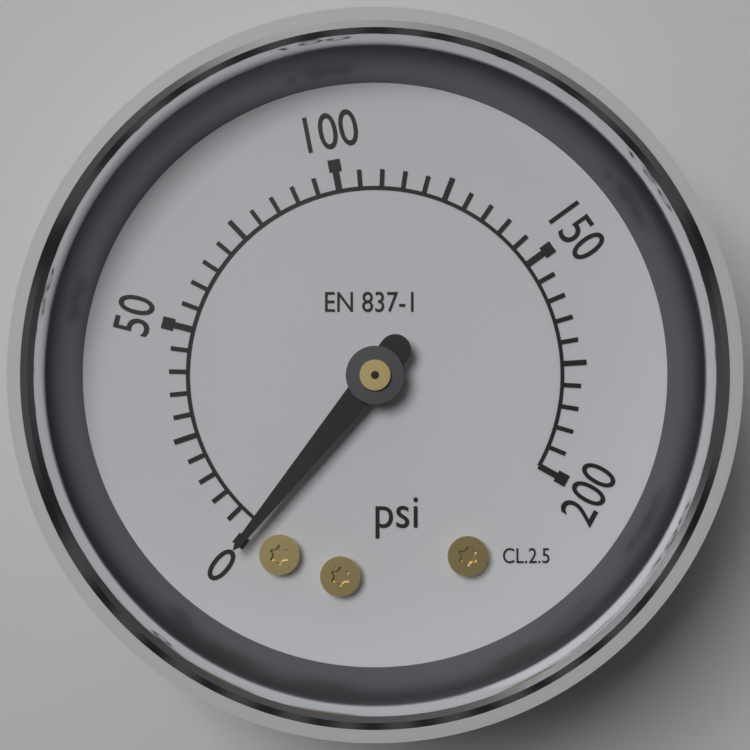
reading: 0 psi
